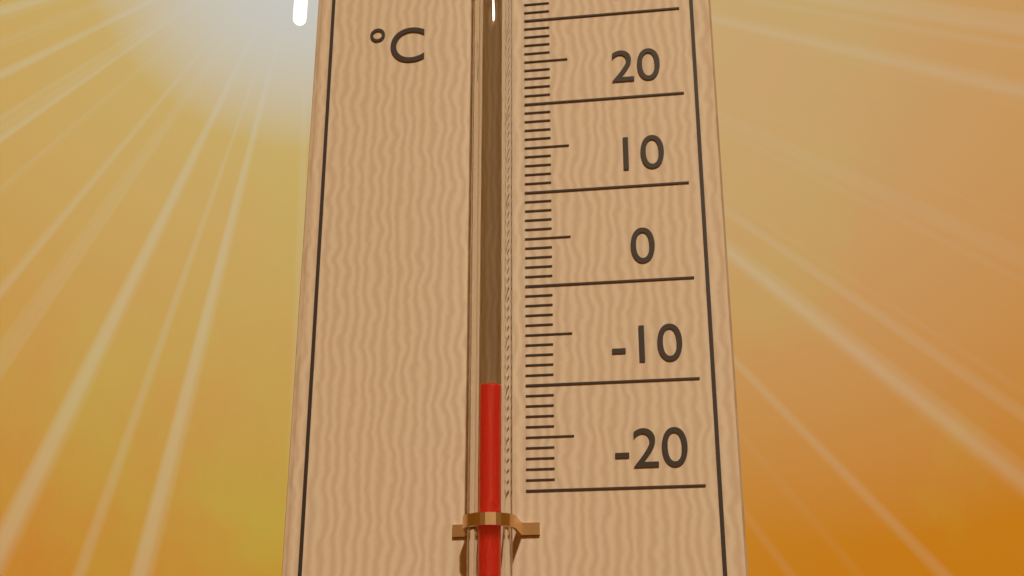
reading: -11 °C
